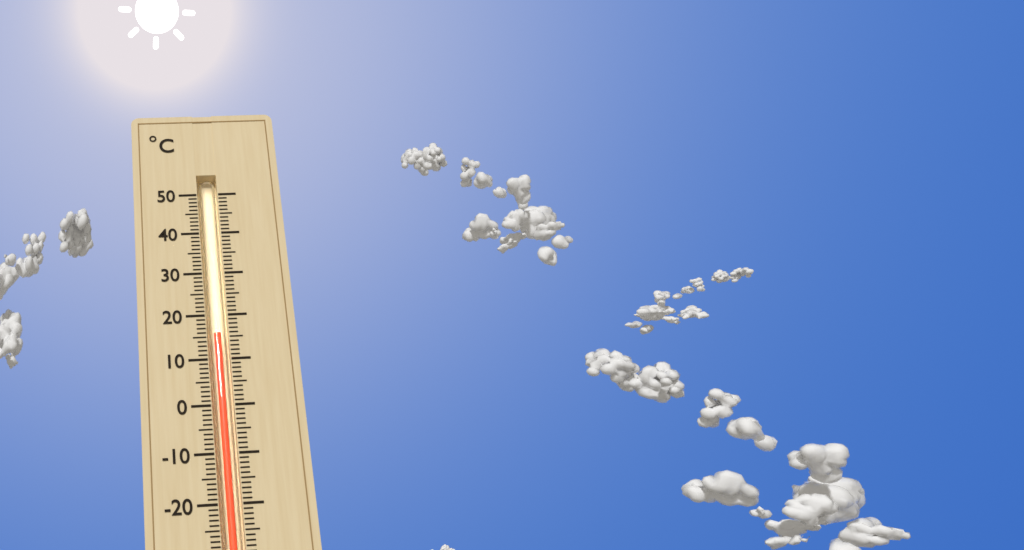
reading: 16 °C
